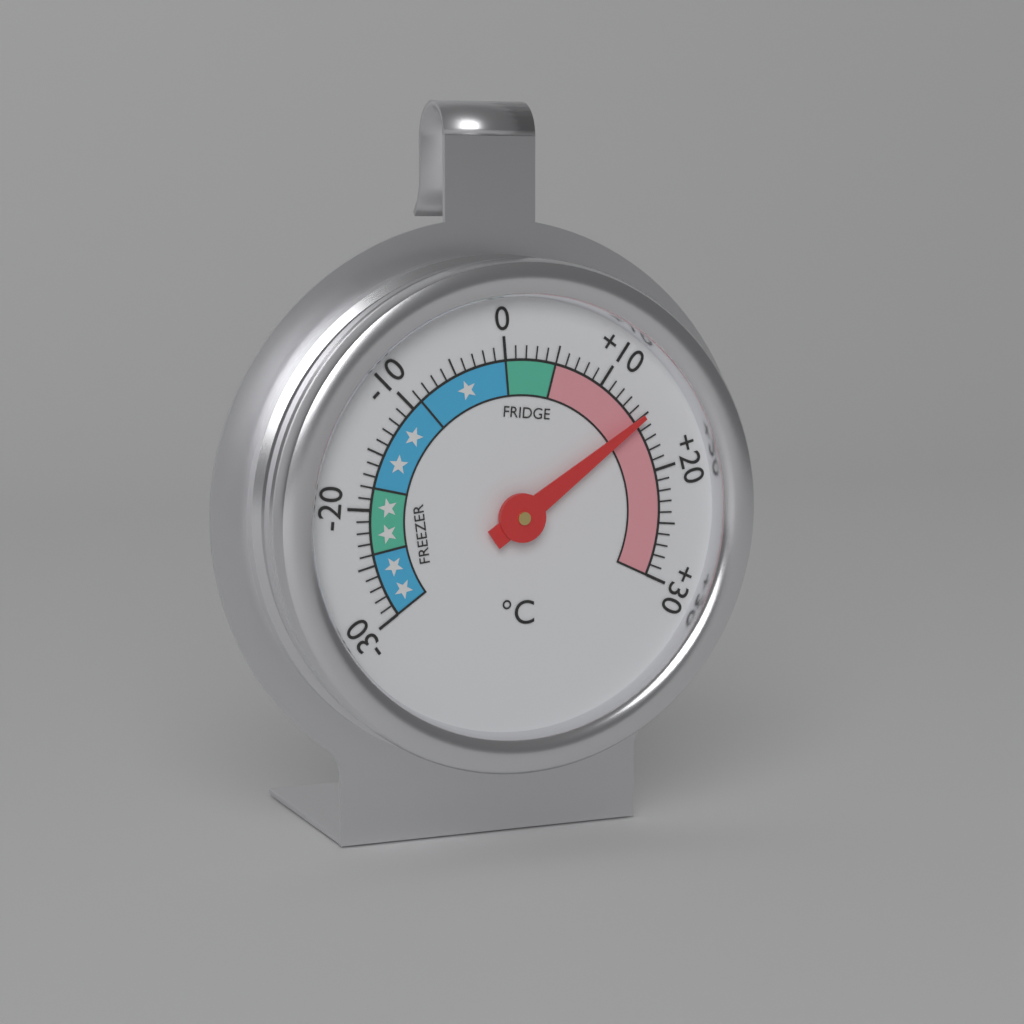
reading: 15 °C
